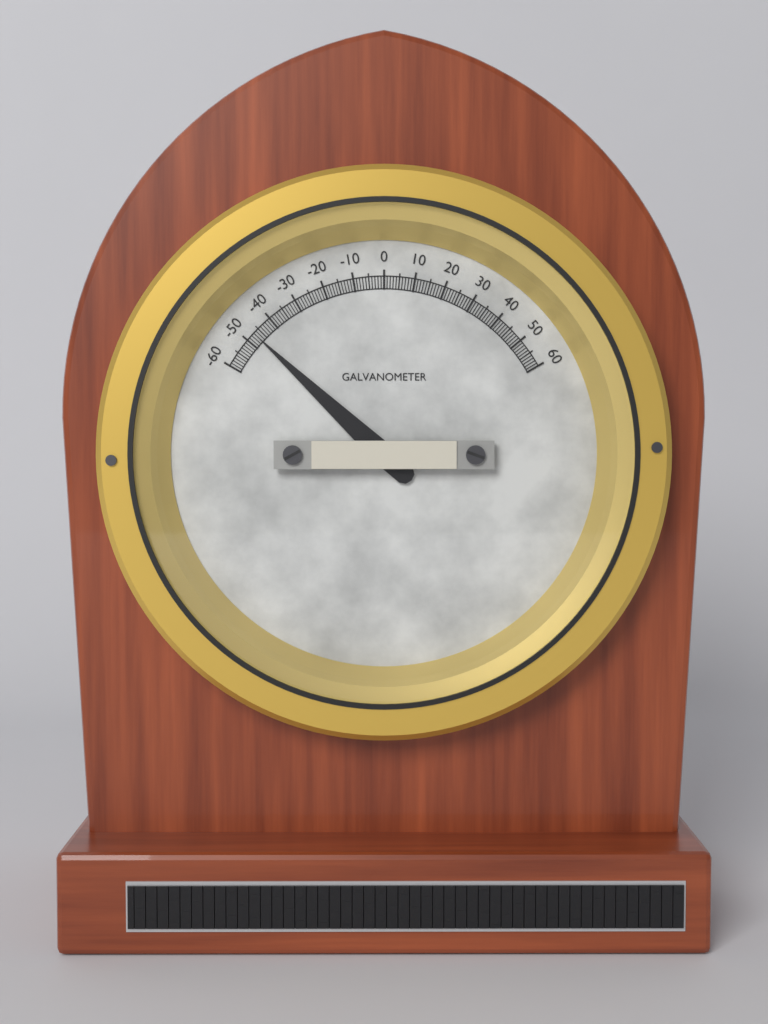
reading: -47 (no unit)
